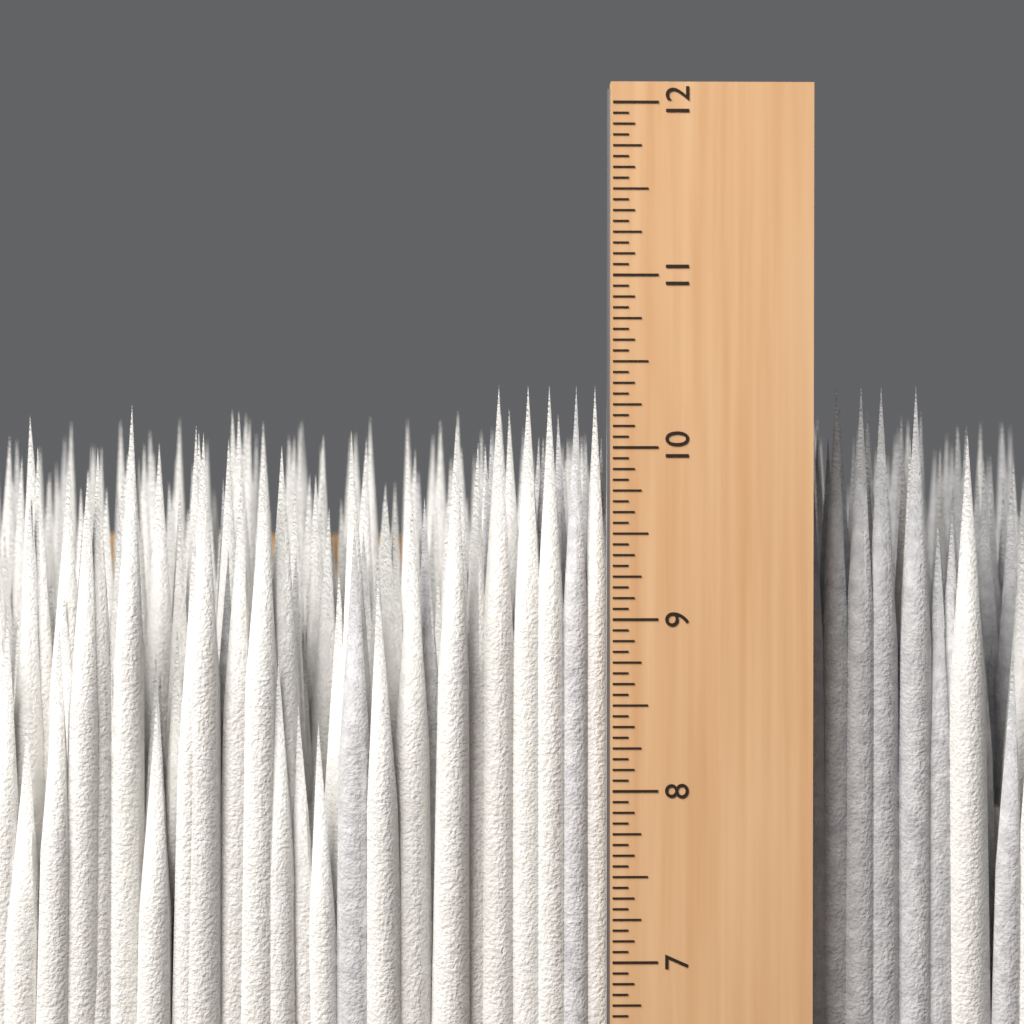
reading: 10.3750 in
